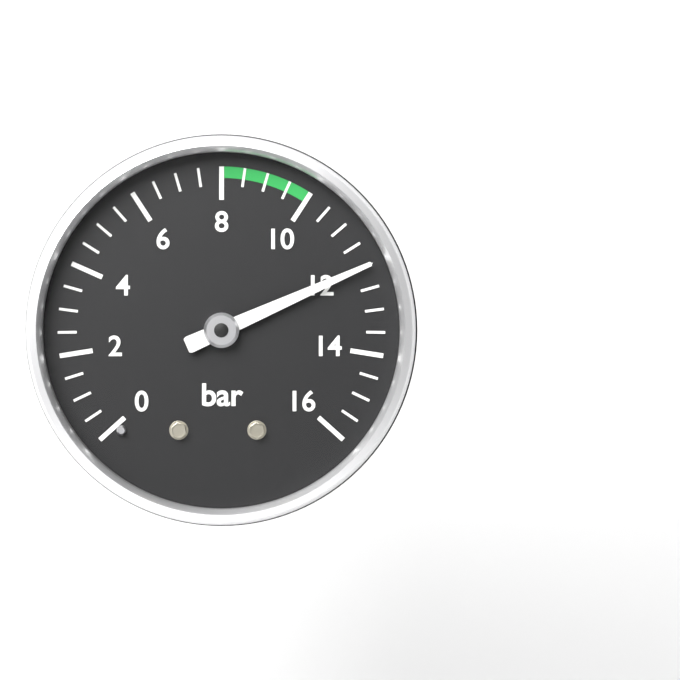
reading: 12.0 bar
